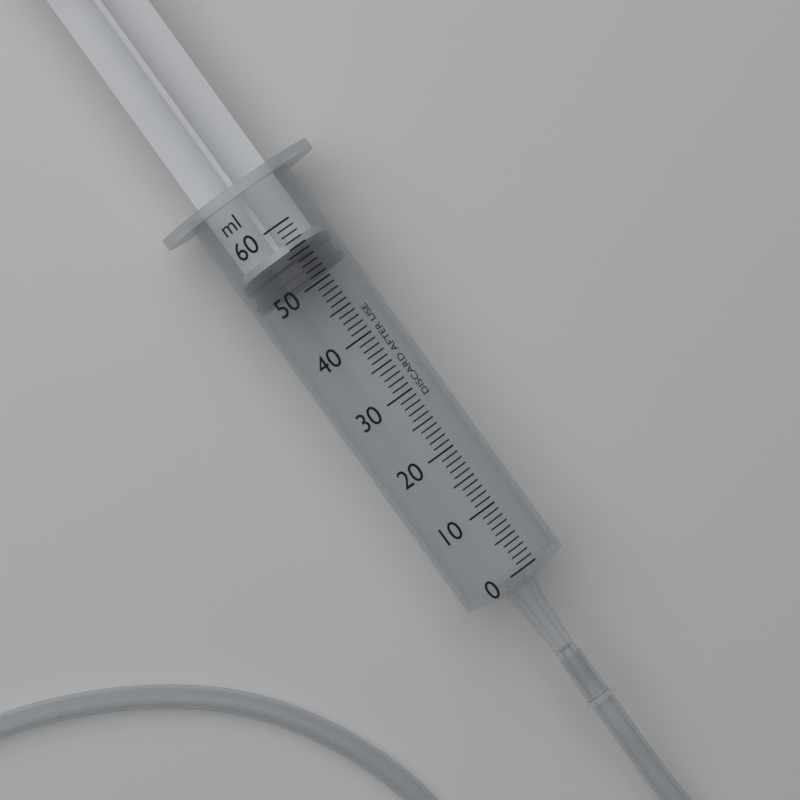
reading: 51 ml
